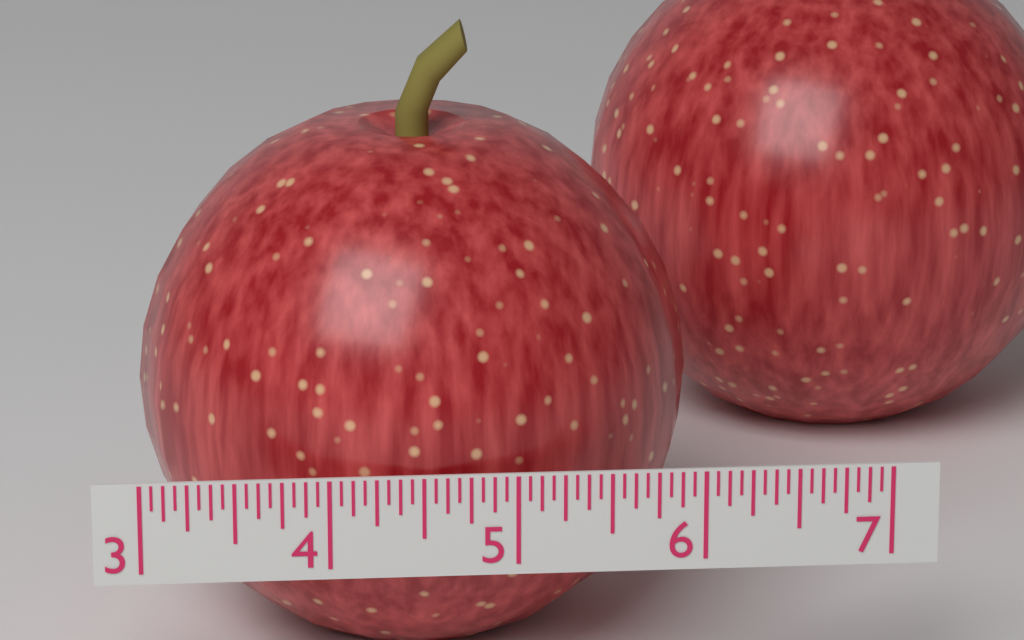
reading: 6.0625 (no unit)
